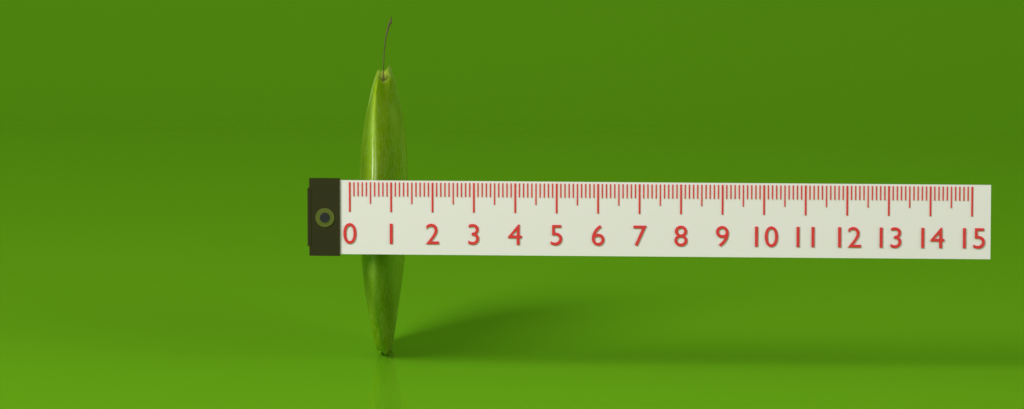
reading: 1.1 (no unit)
